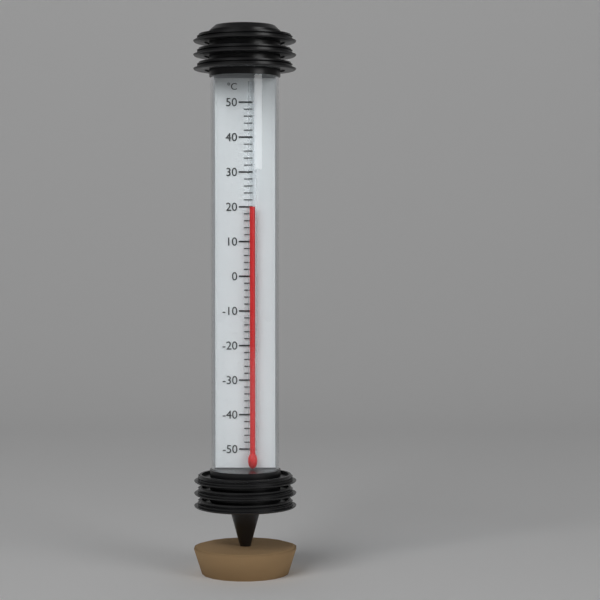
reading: 20 °C
